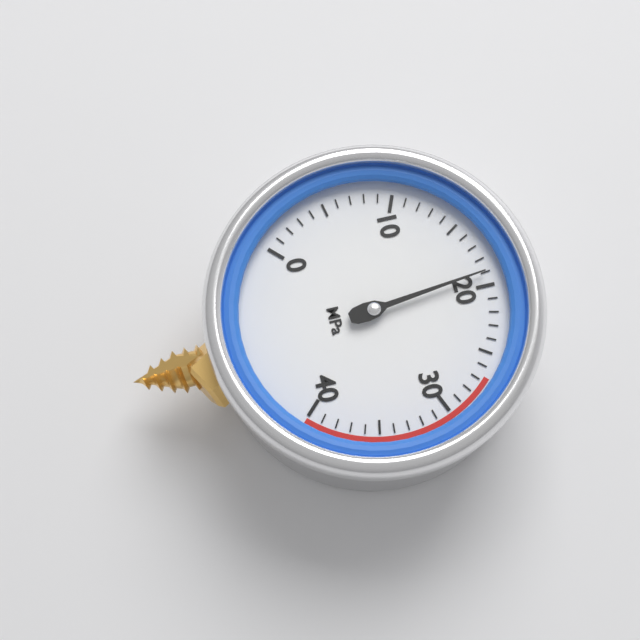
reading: 19 MPa
